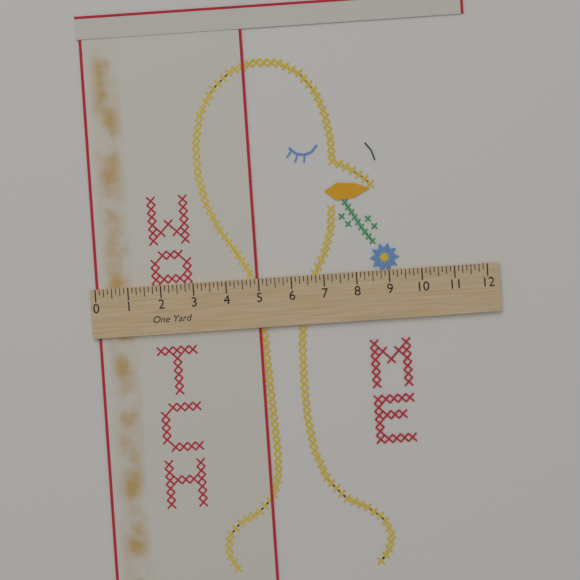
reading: 5.000 in
